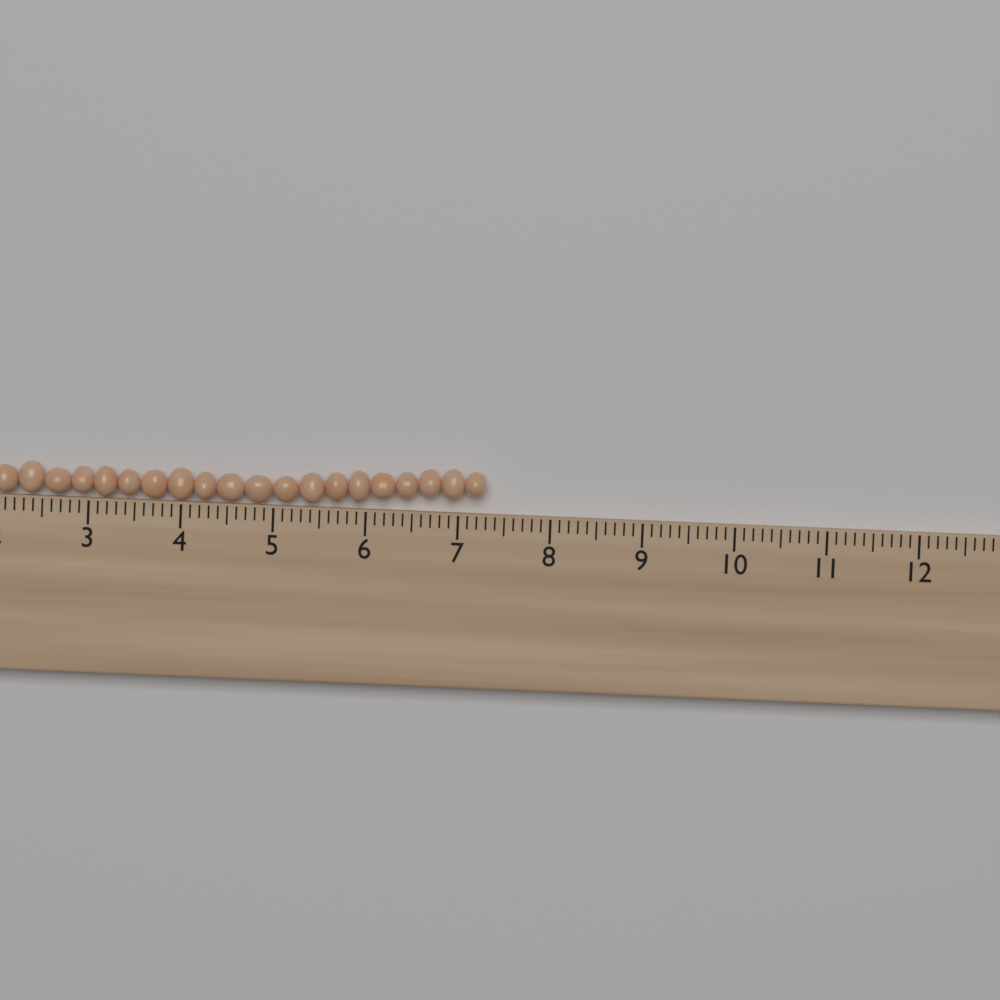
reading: 7.3 cm
